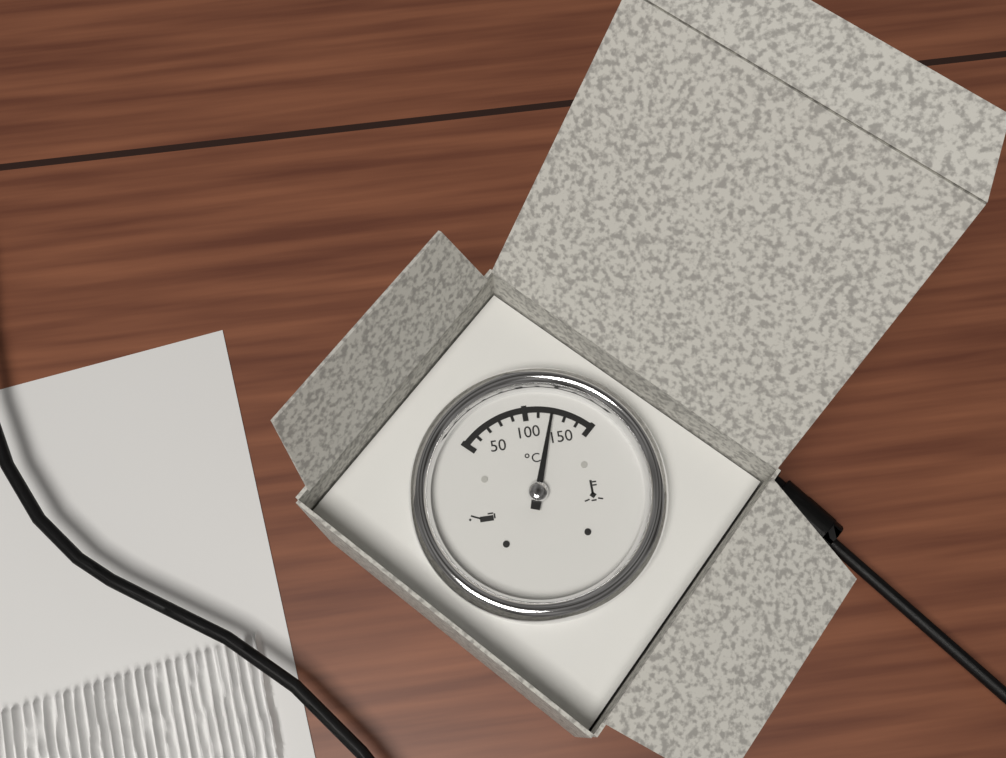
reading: 120 °C
